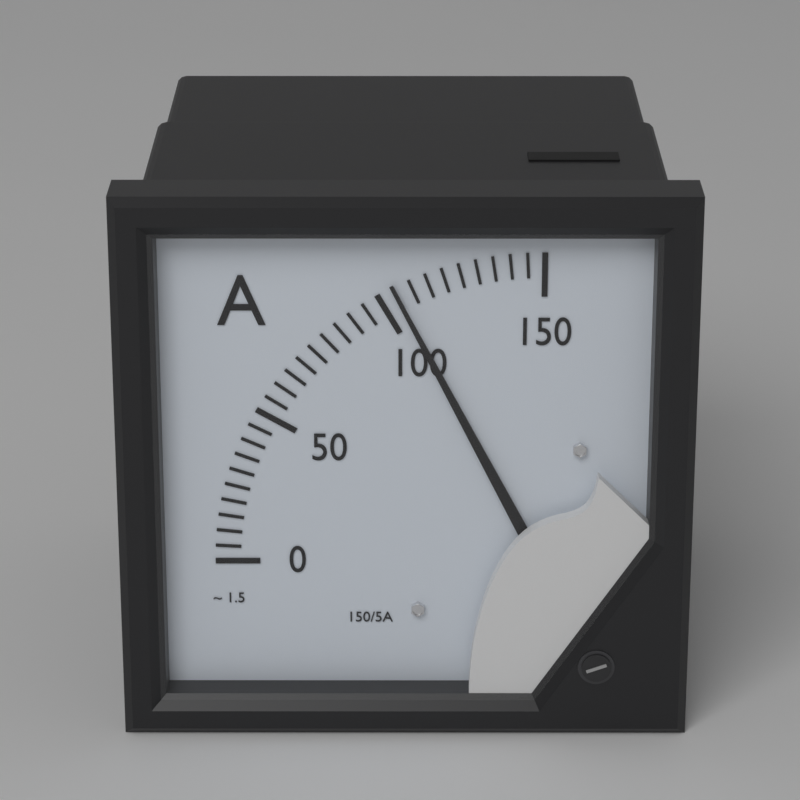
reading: 105 A
